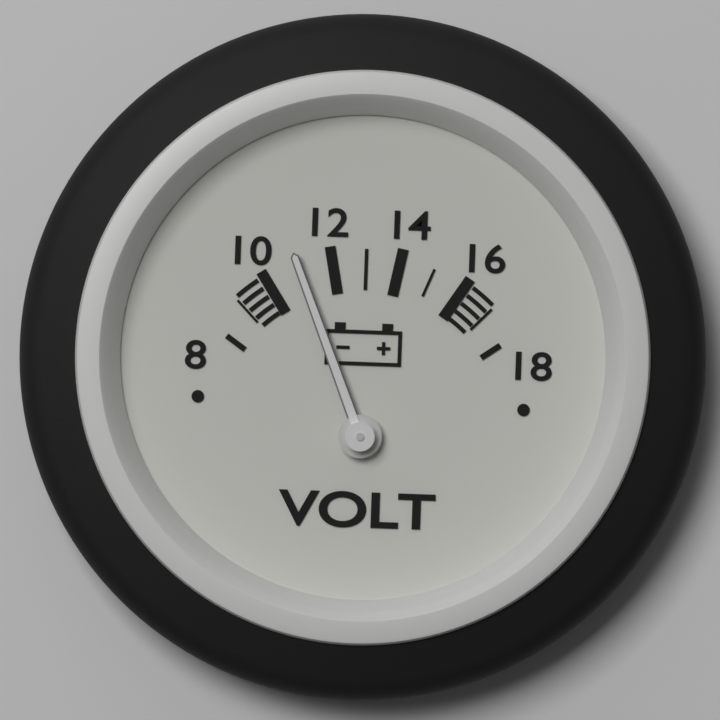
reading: 11 V
